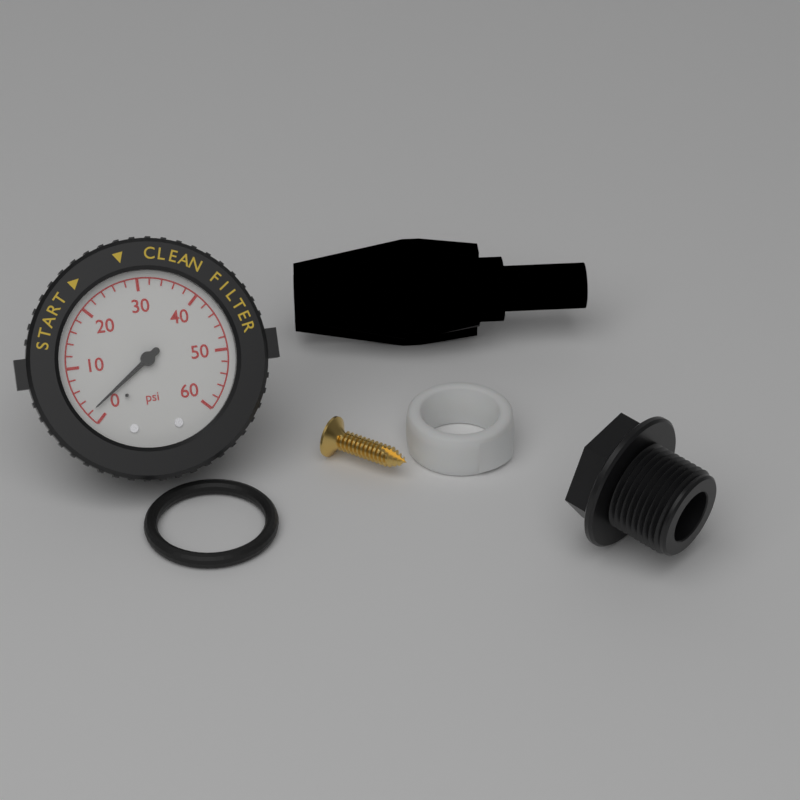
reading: 2 psi
